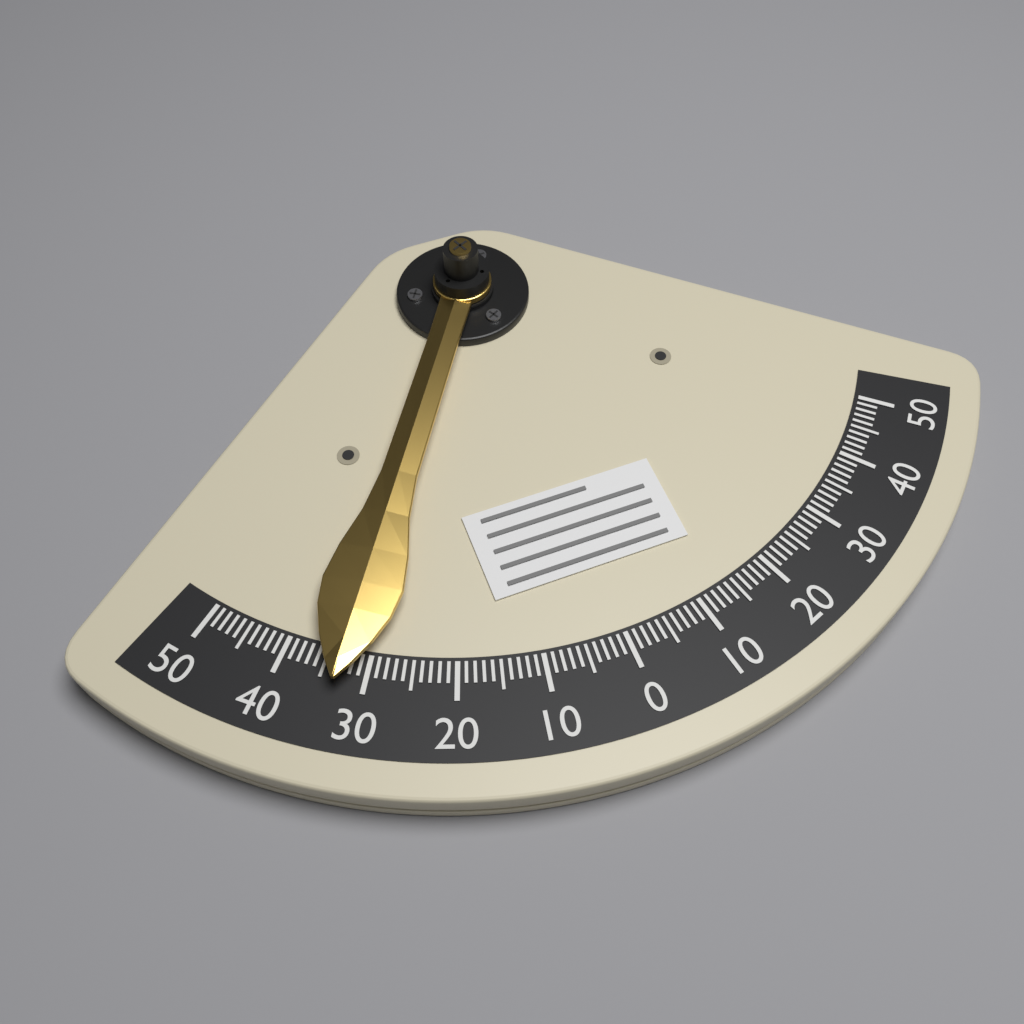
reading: 33 (no unit)
